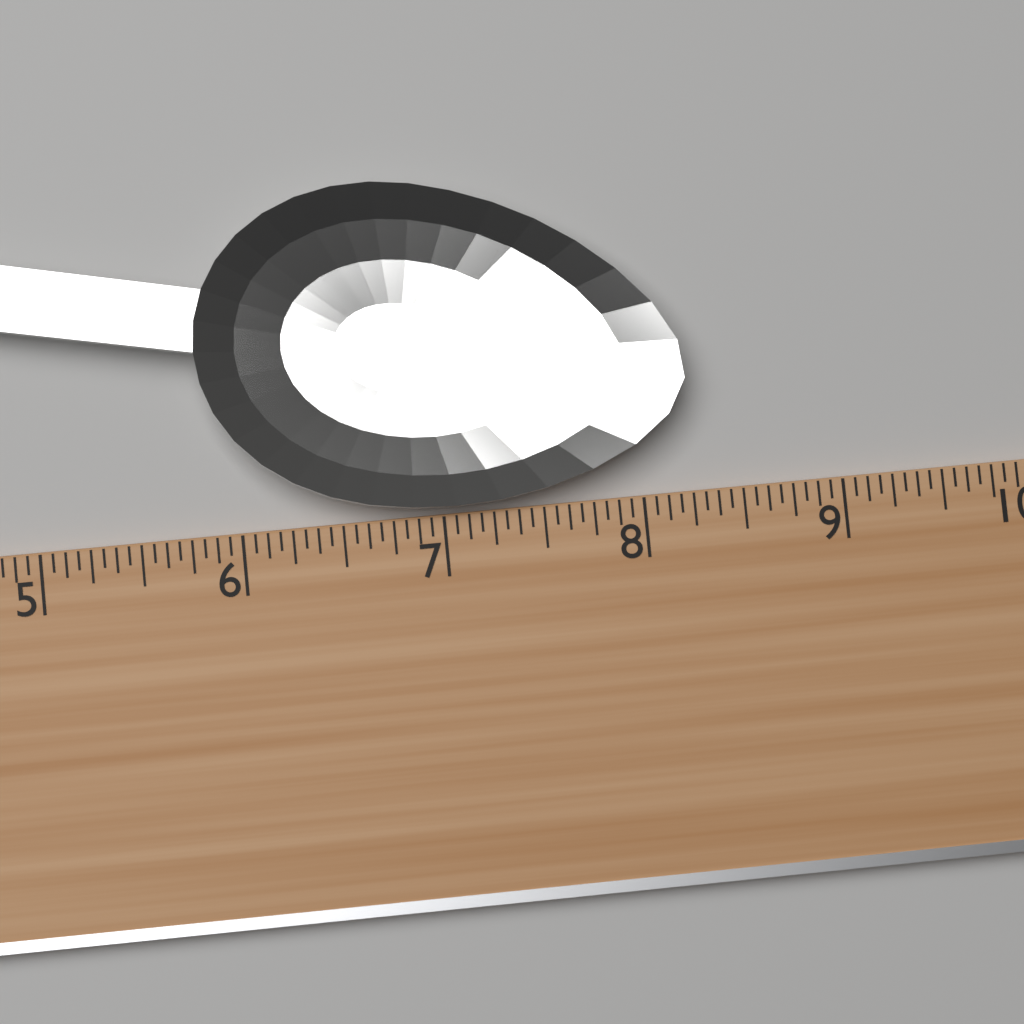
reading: 8.2500 (no unit)
